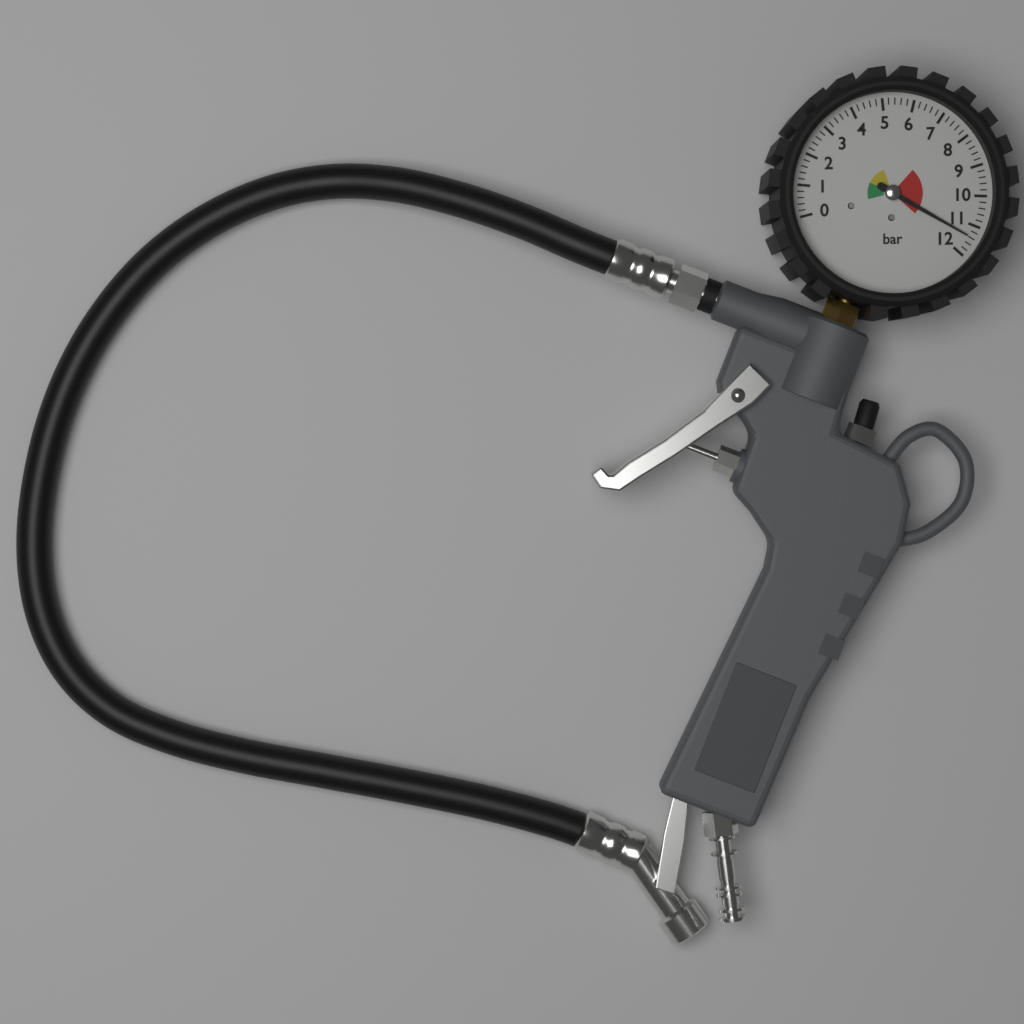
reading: 11.4 bar
